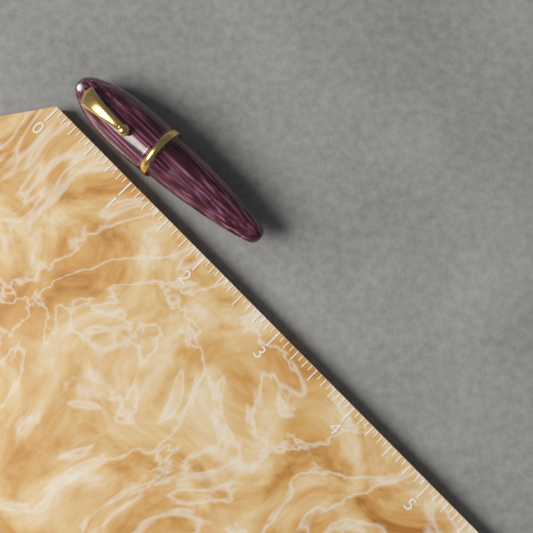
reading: 2.2500 (no unit)
